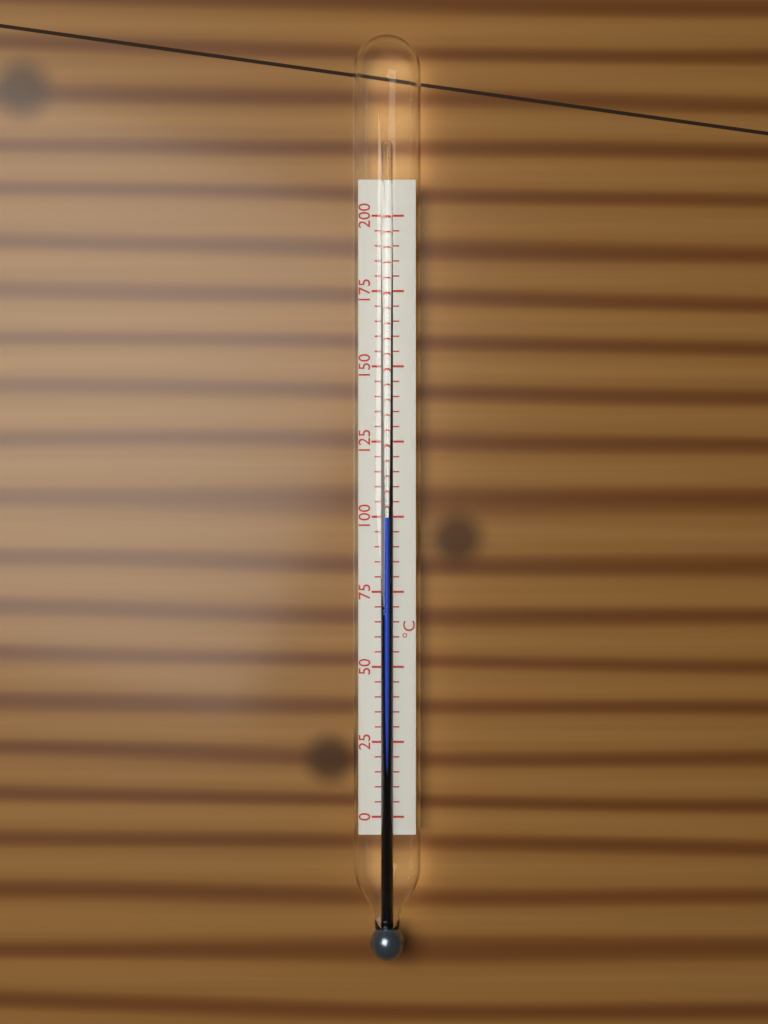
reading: 100 °C
